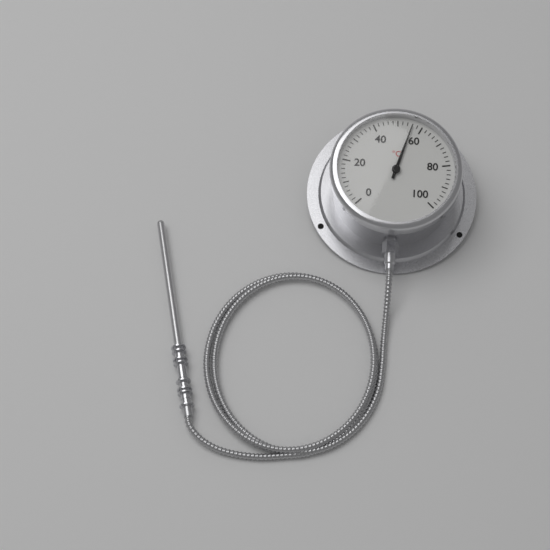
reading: 56 °C
